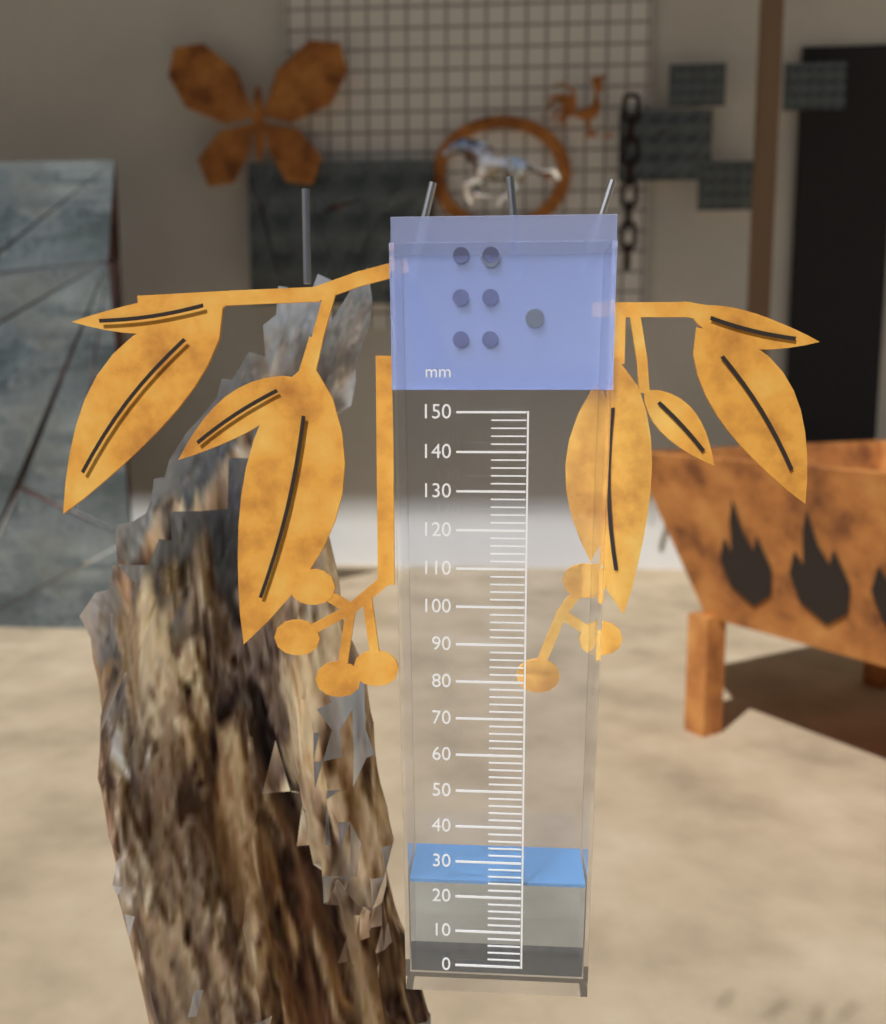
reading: 24 mm
